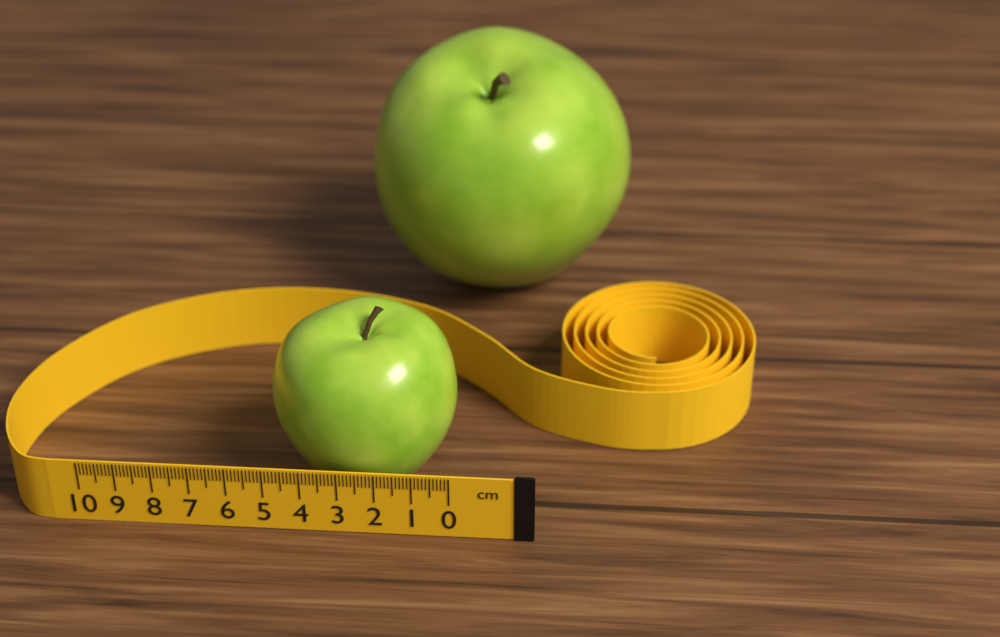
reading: 5.1 cm
